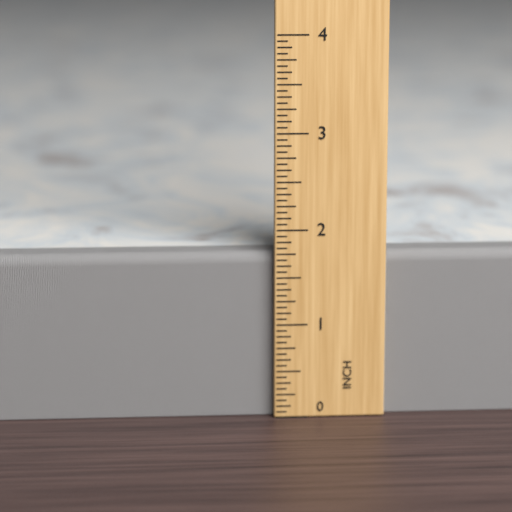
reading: 1.7500 in
